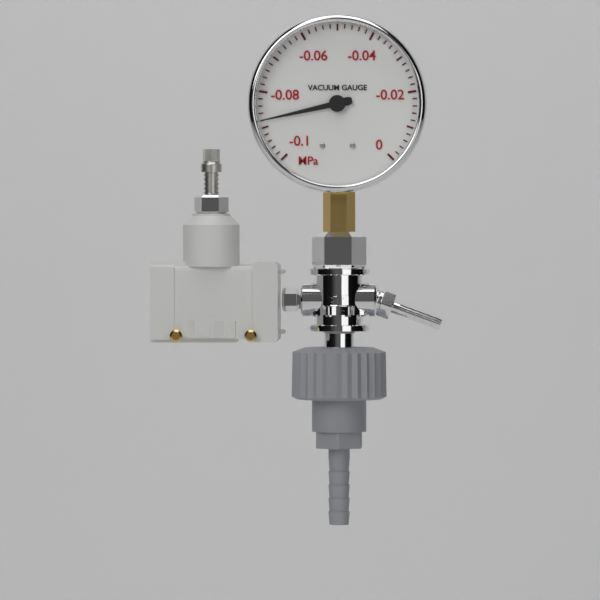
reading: -0.088 MPa
